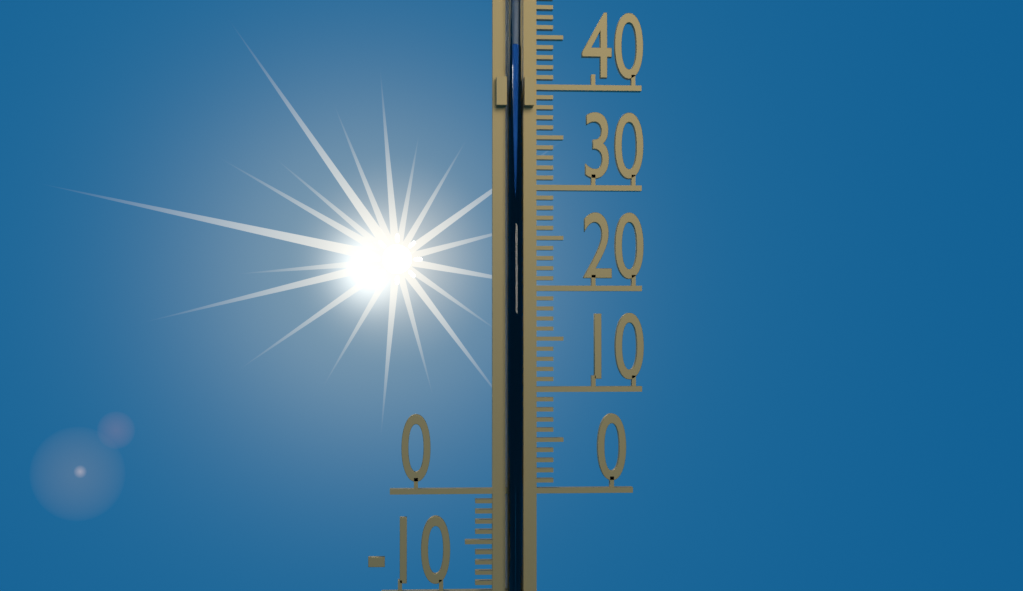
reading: 44 °C
